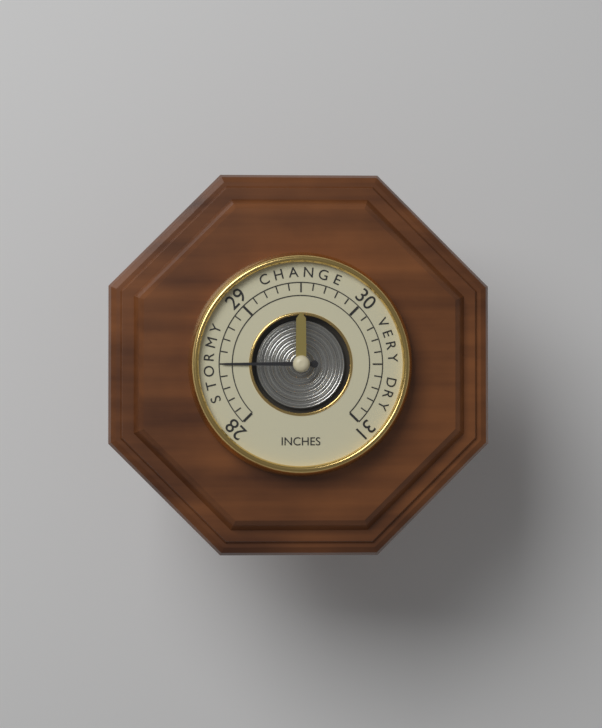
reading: 28.5 inches
